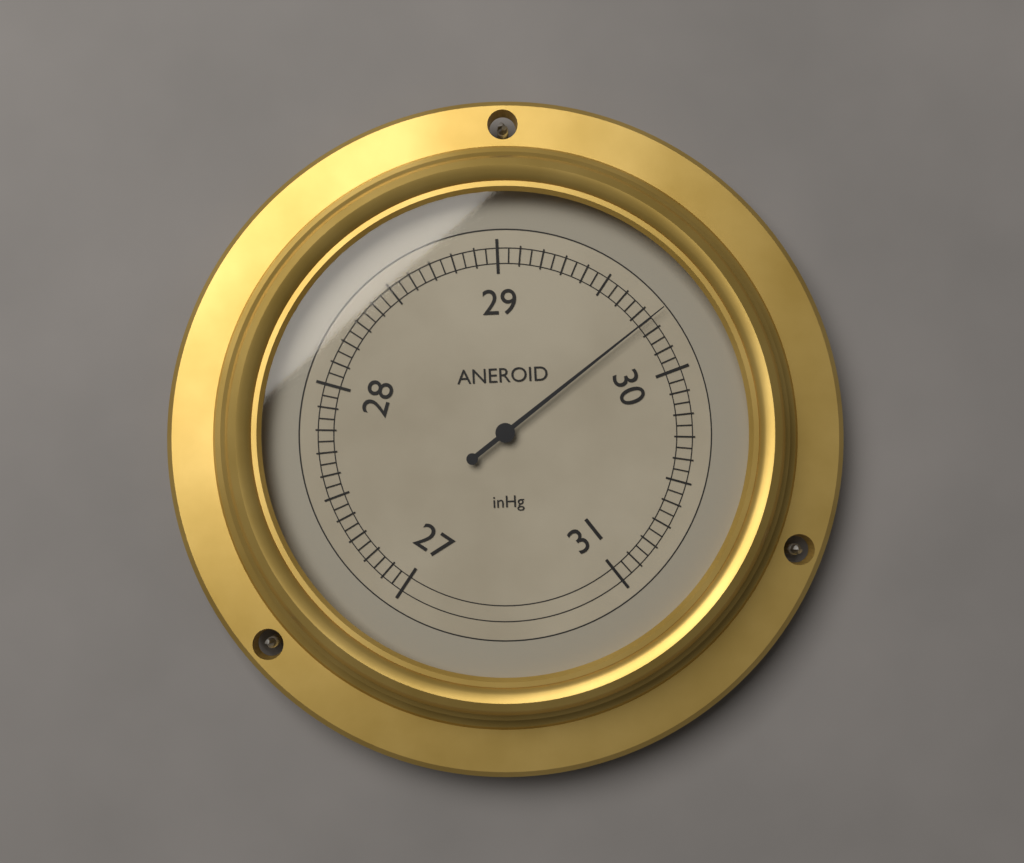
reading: 29.75 inHg
